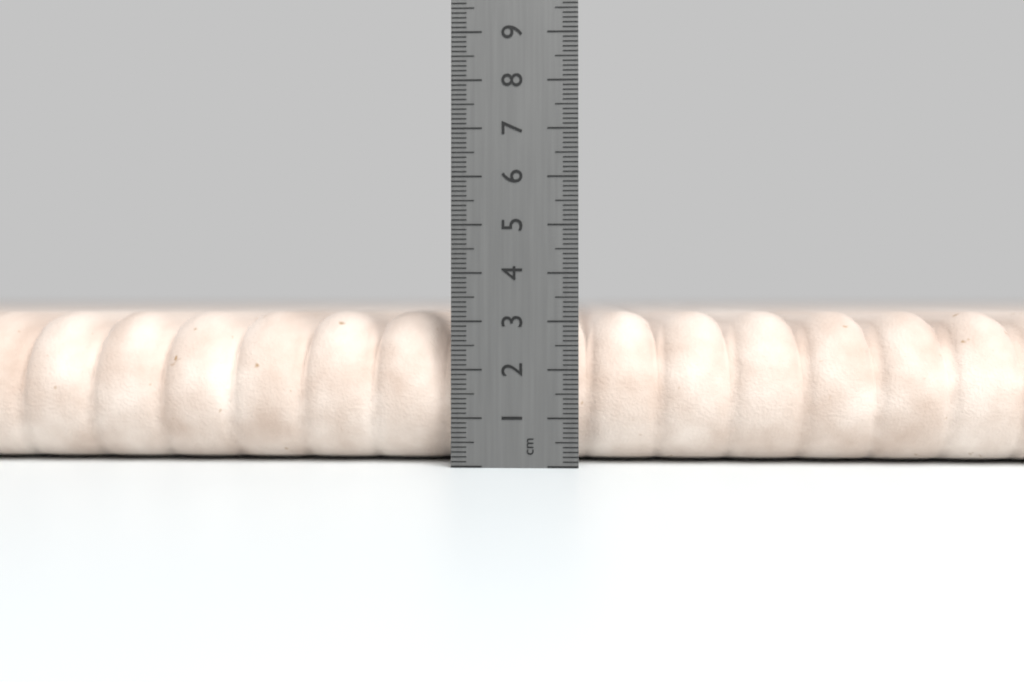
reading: 3.2 cm
